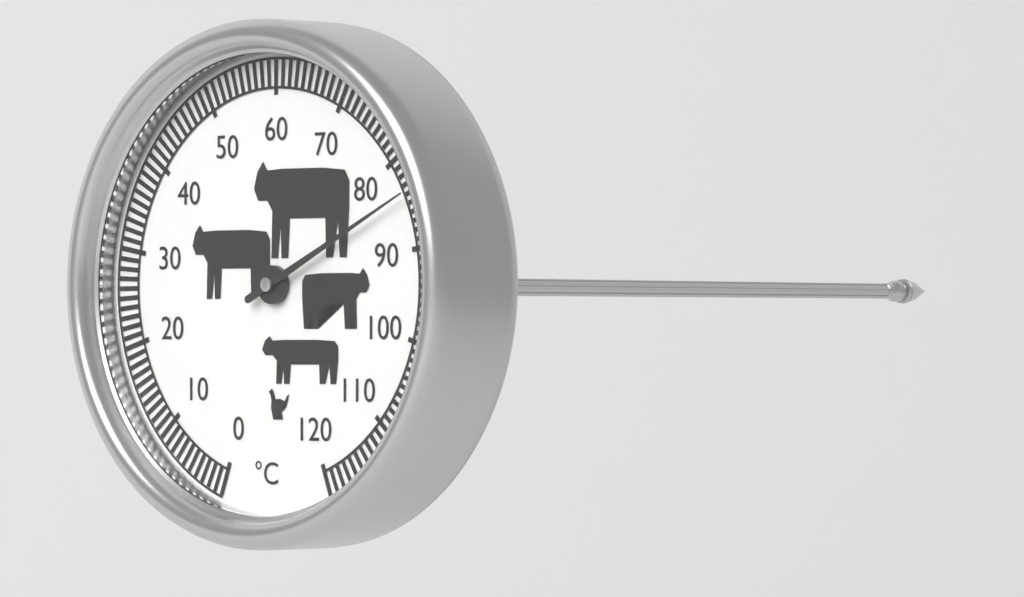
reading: 84 °C
